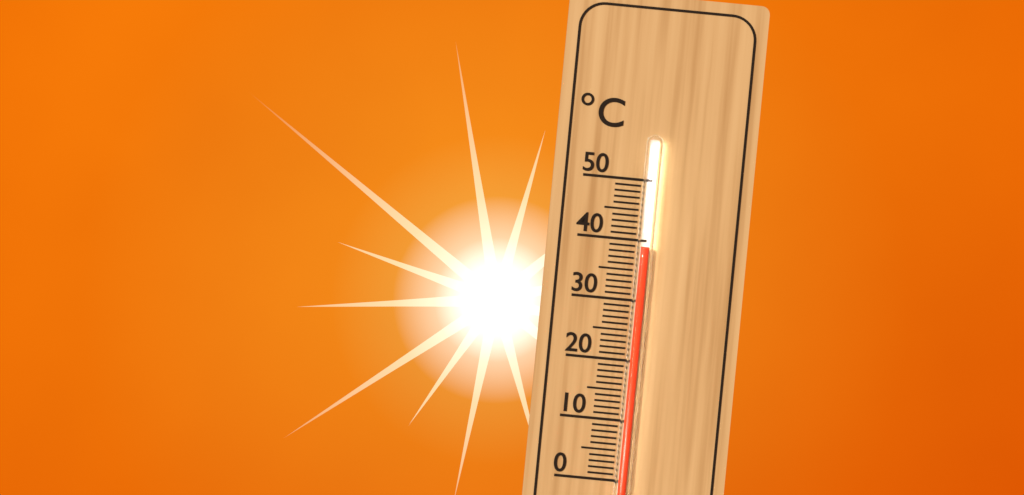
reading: 39 °C
